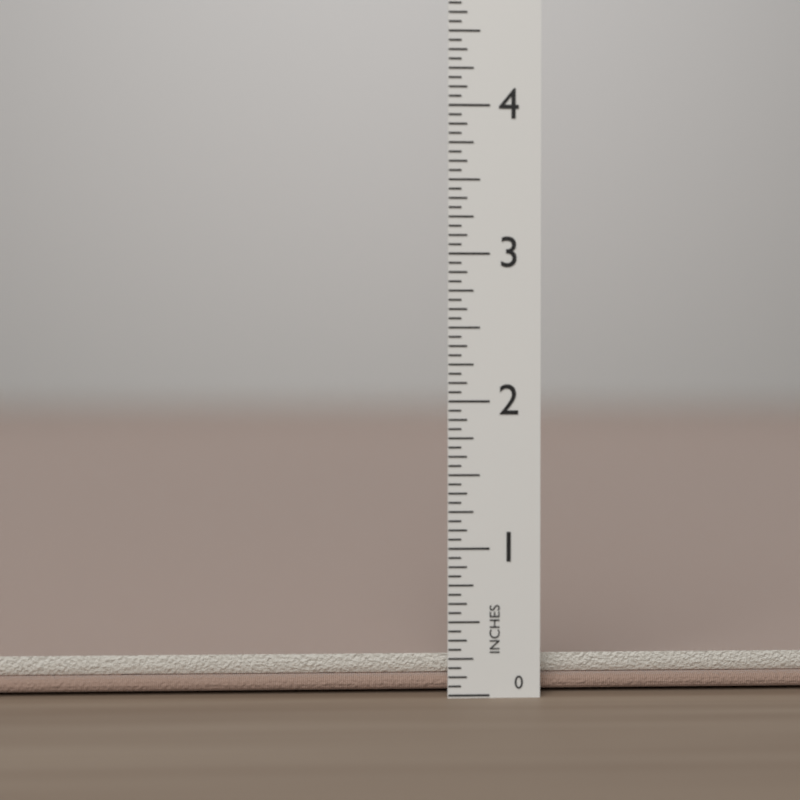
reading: 0.2500 in
